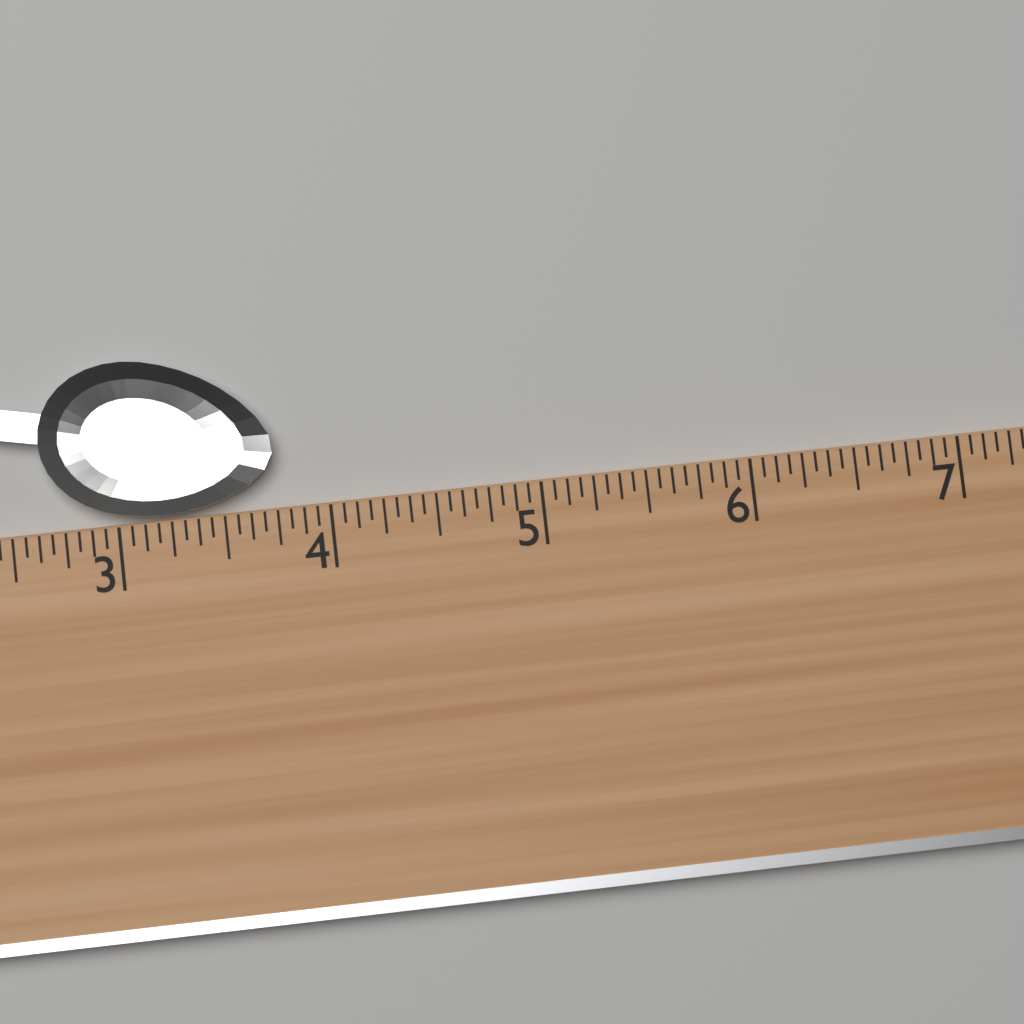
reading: 3.7500 (no unit)
